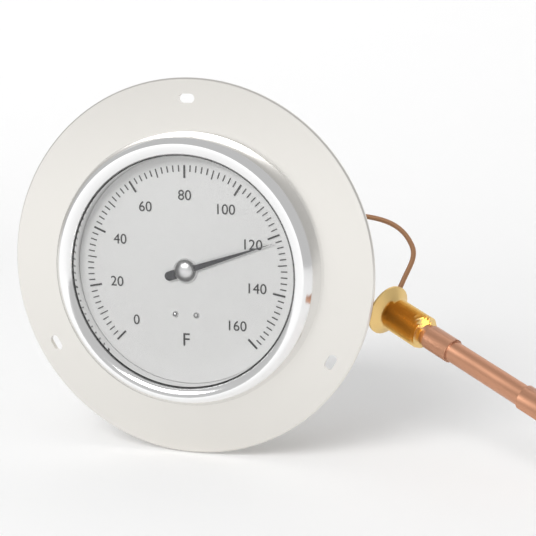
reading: 122 °F
